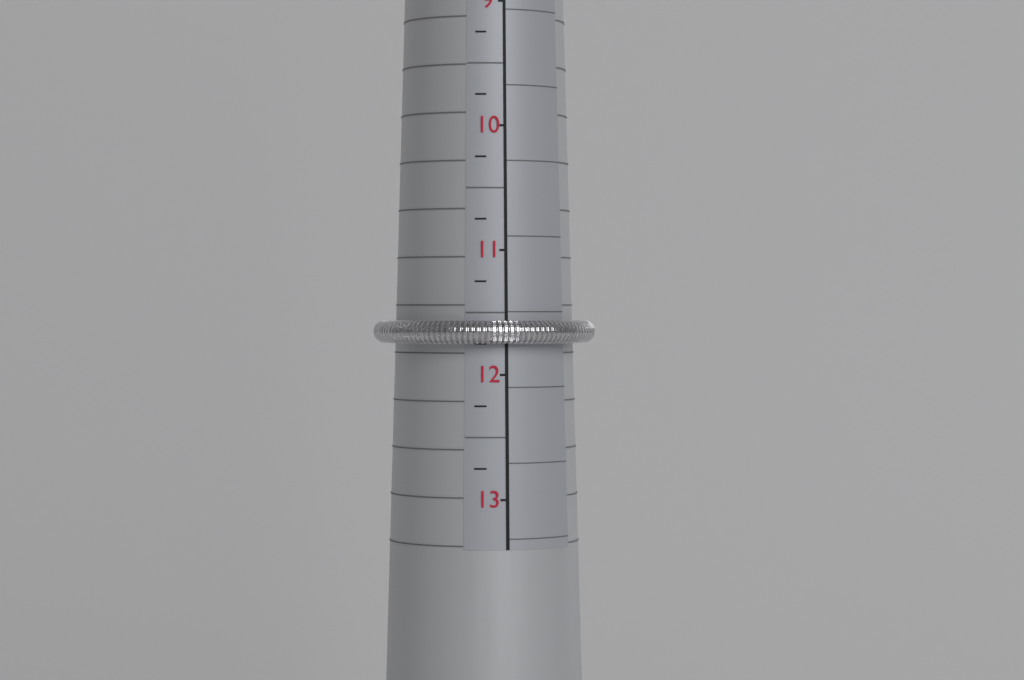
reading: 11.75 (no unit)
